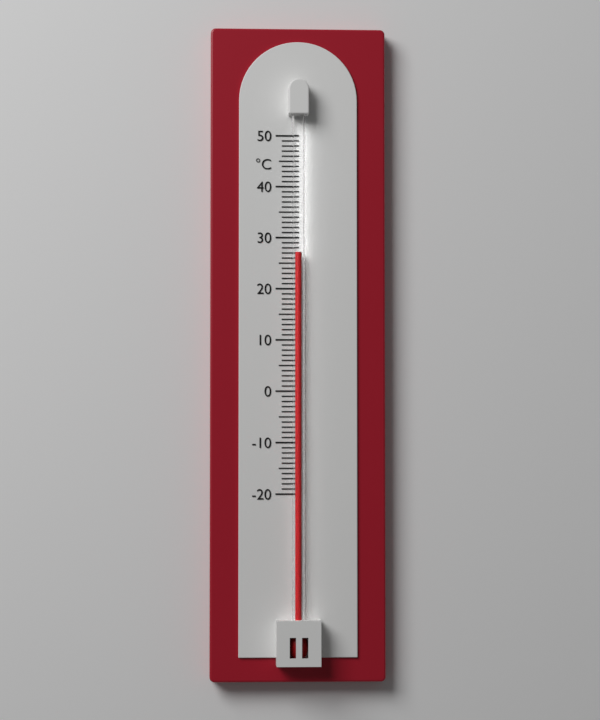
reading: 27 °C
